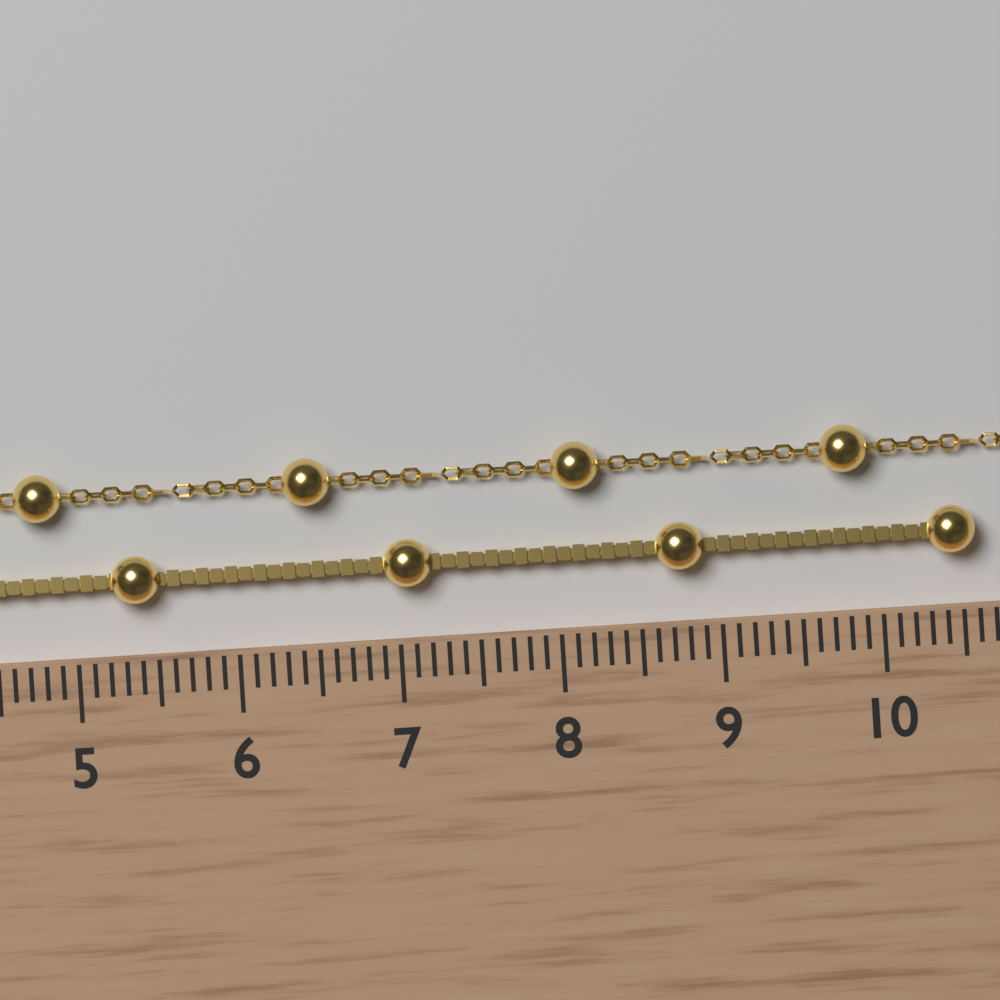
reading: 10.6 cm
